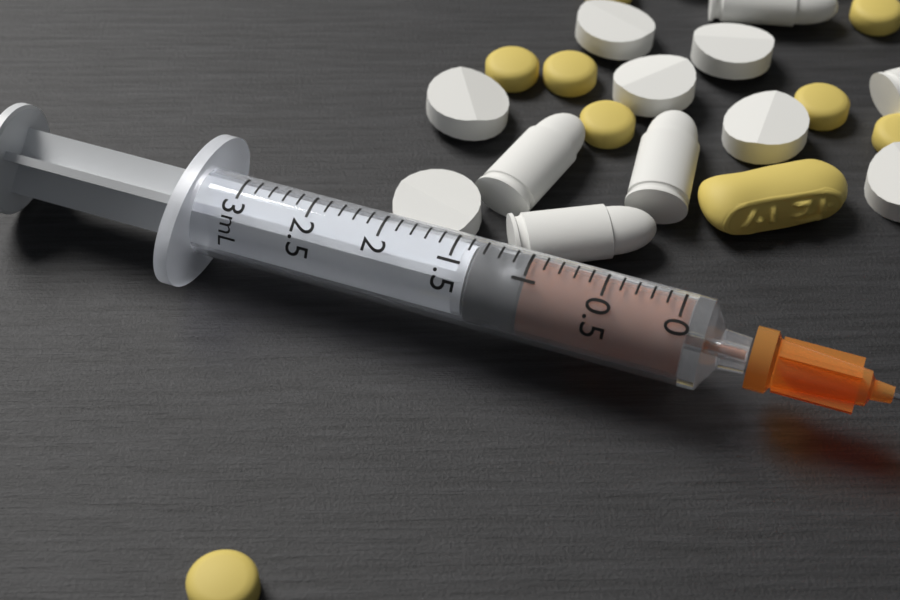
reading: 1.0 mL
